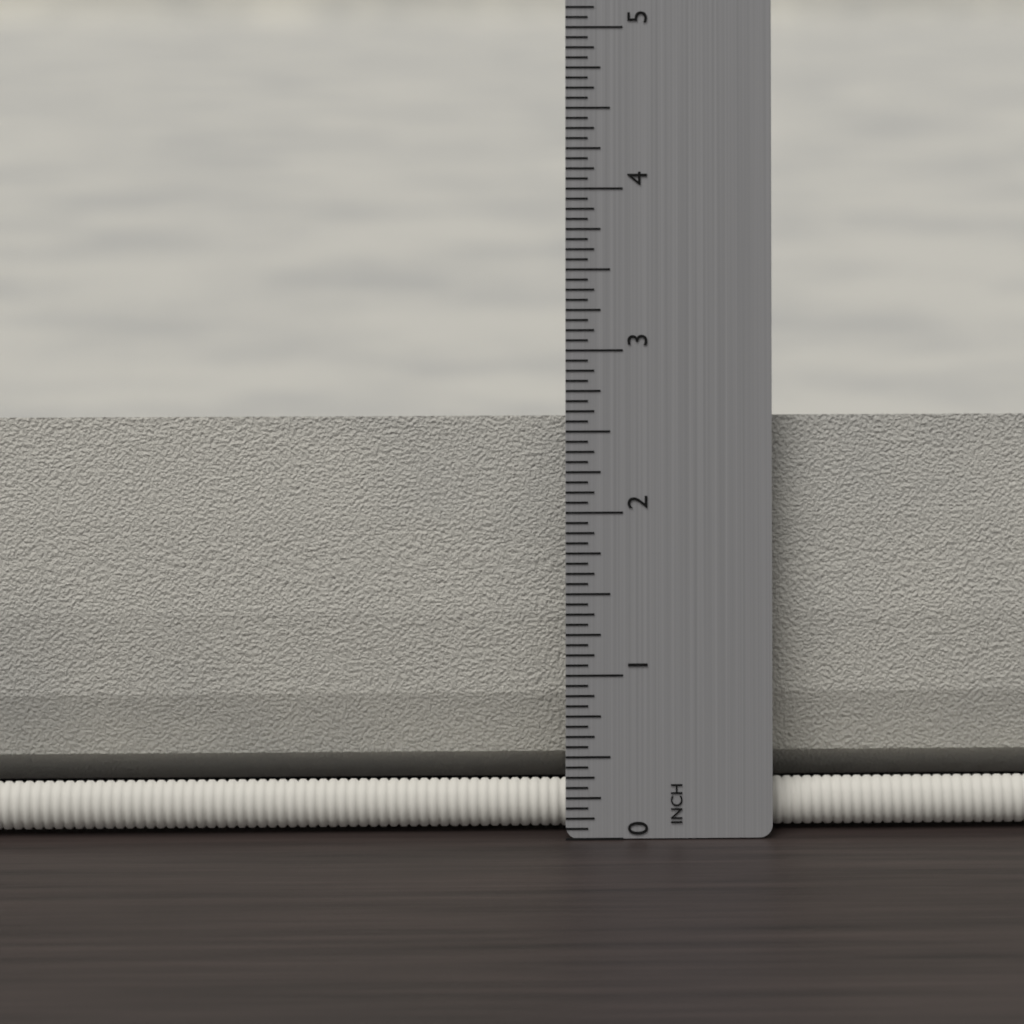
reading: 2.5625 in
